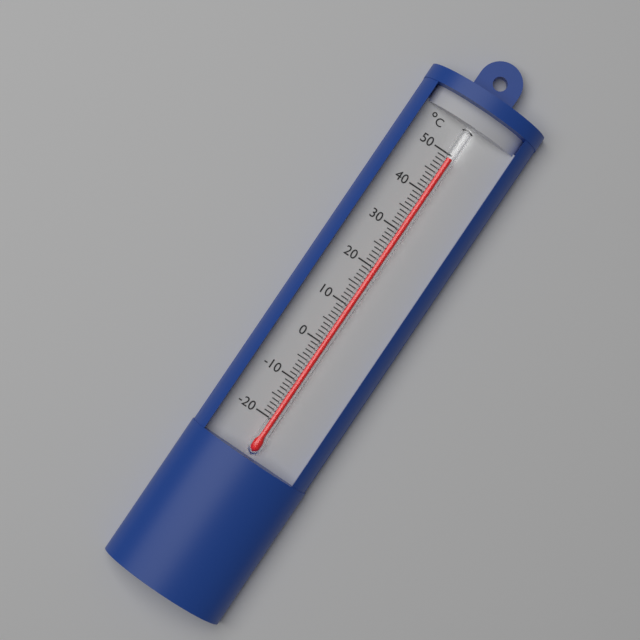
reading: 49 °C
